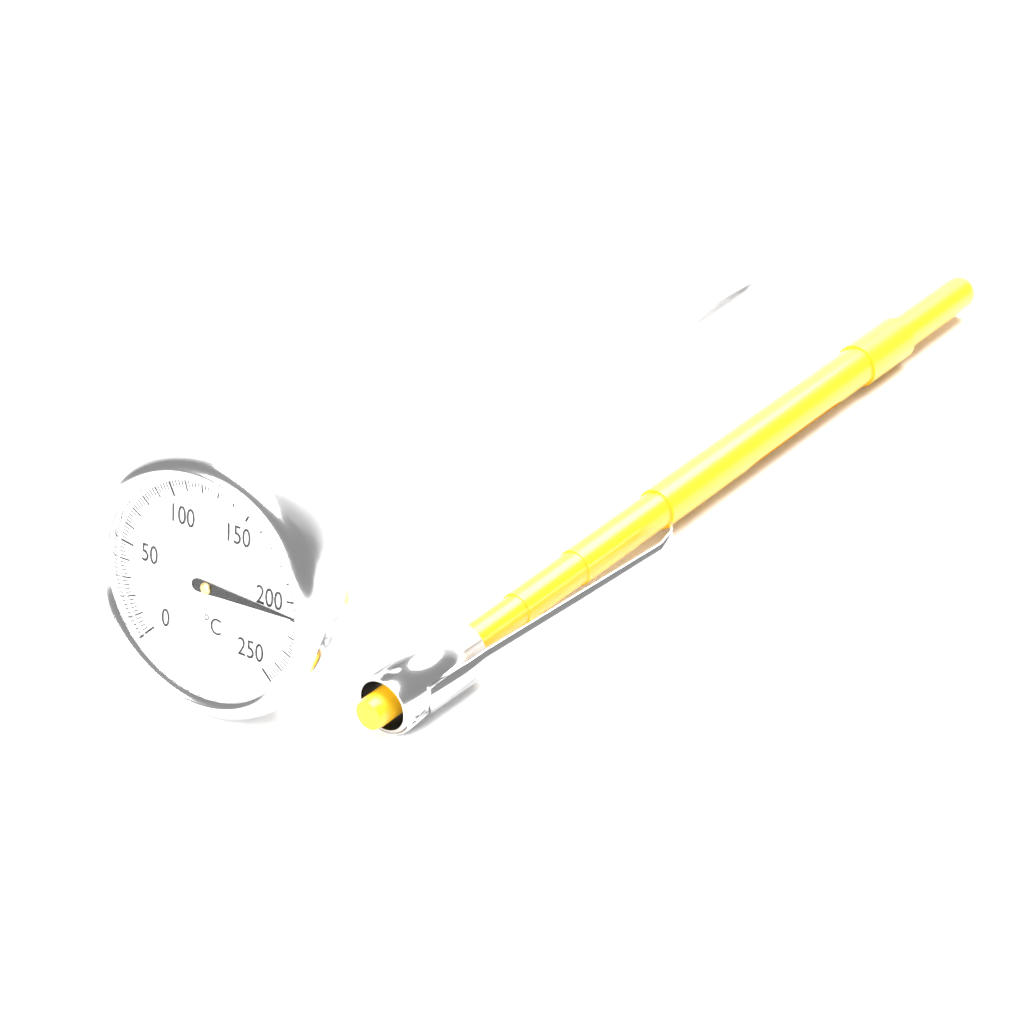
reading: 208 °C
